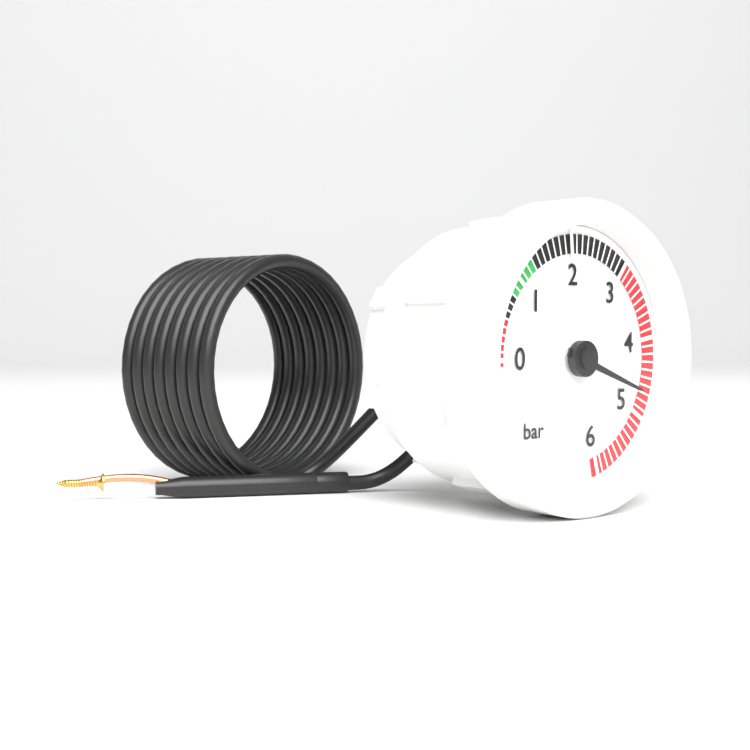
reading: 4.7 bar
